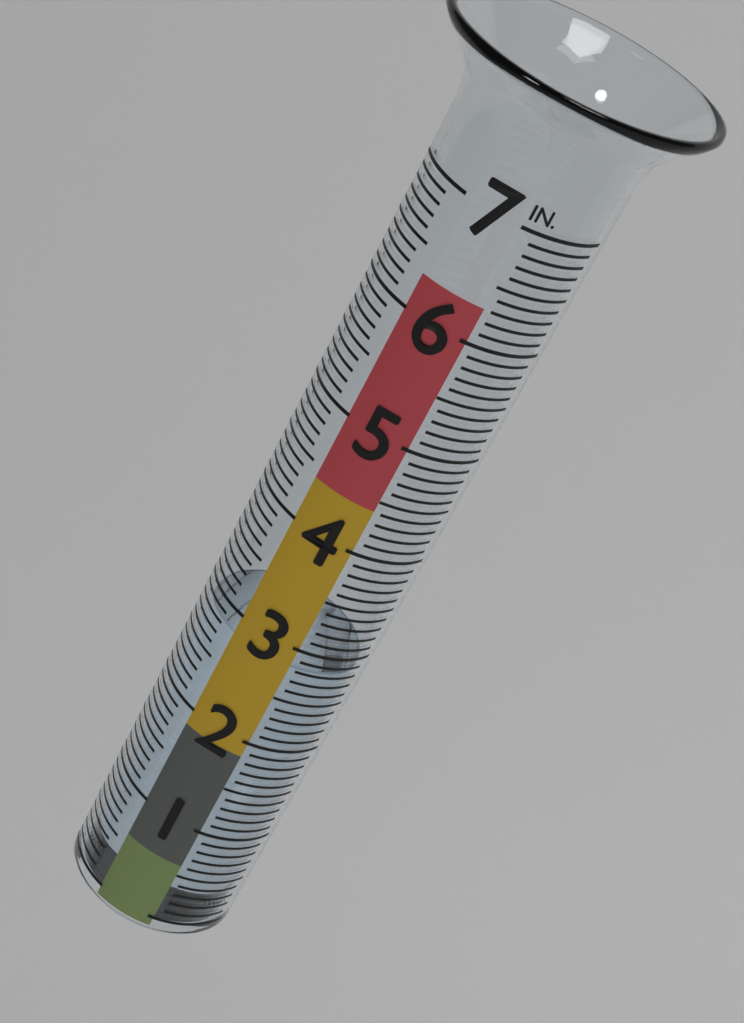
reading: 2.8 in
